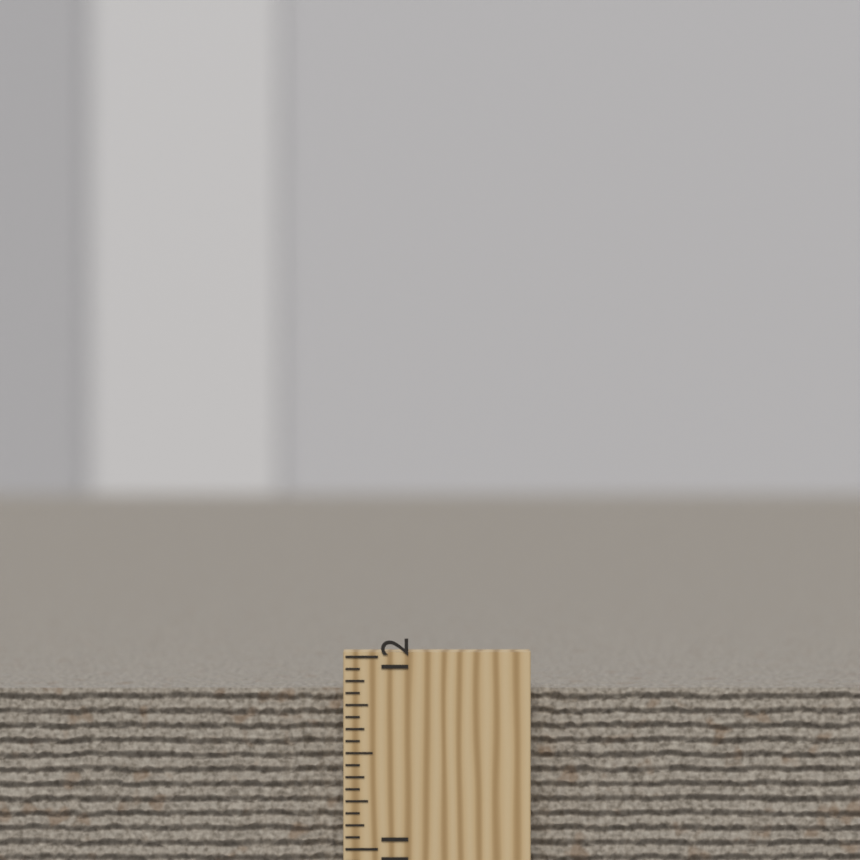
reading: 11.8125 inch
